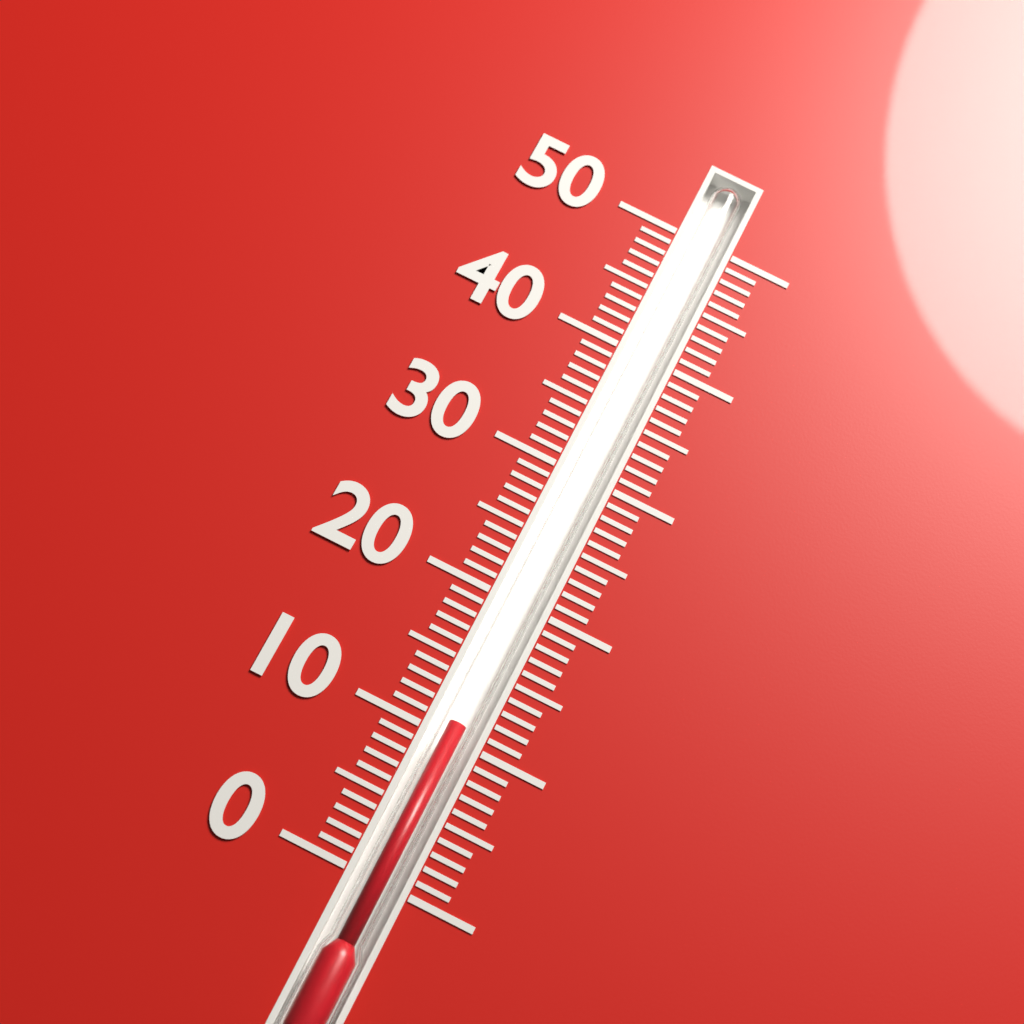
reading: 11 (no unit)
